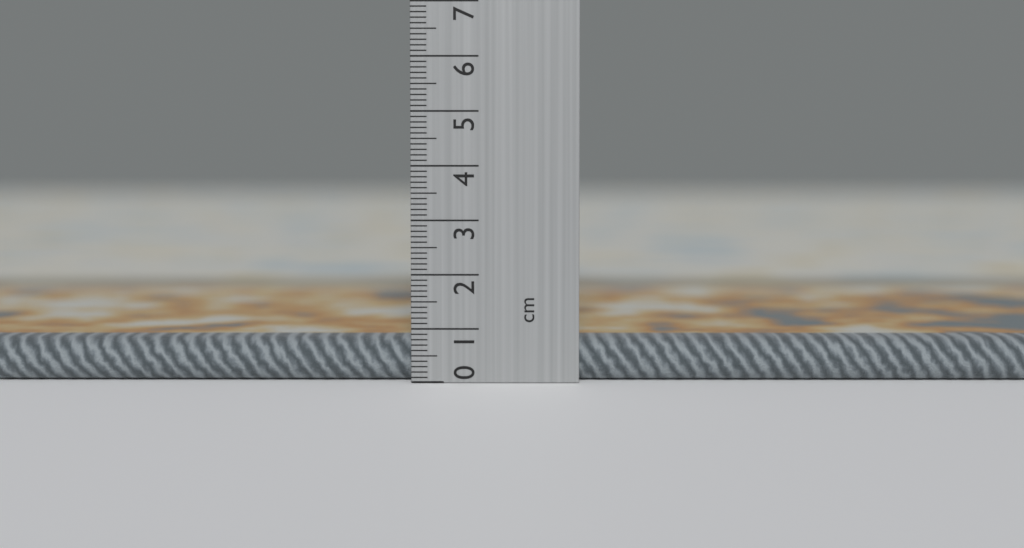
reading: 0.8 cm
